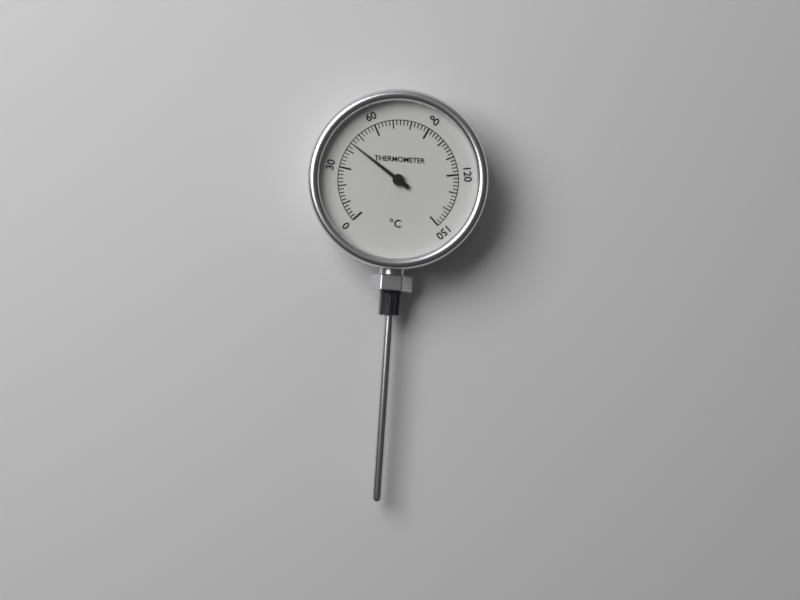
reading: 44 °C
